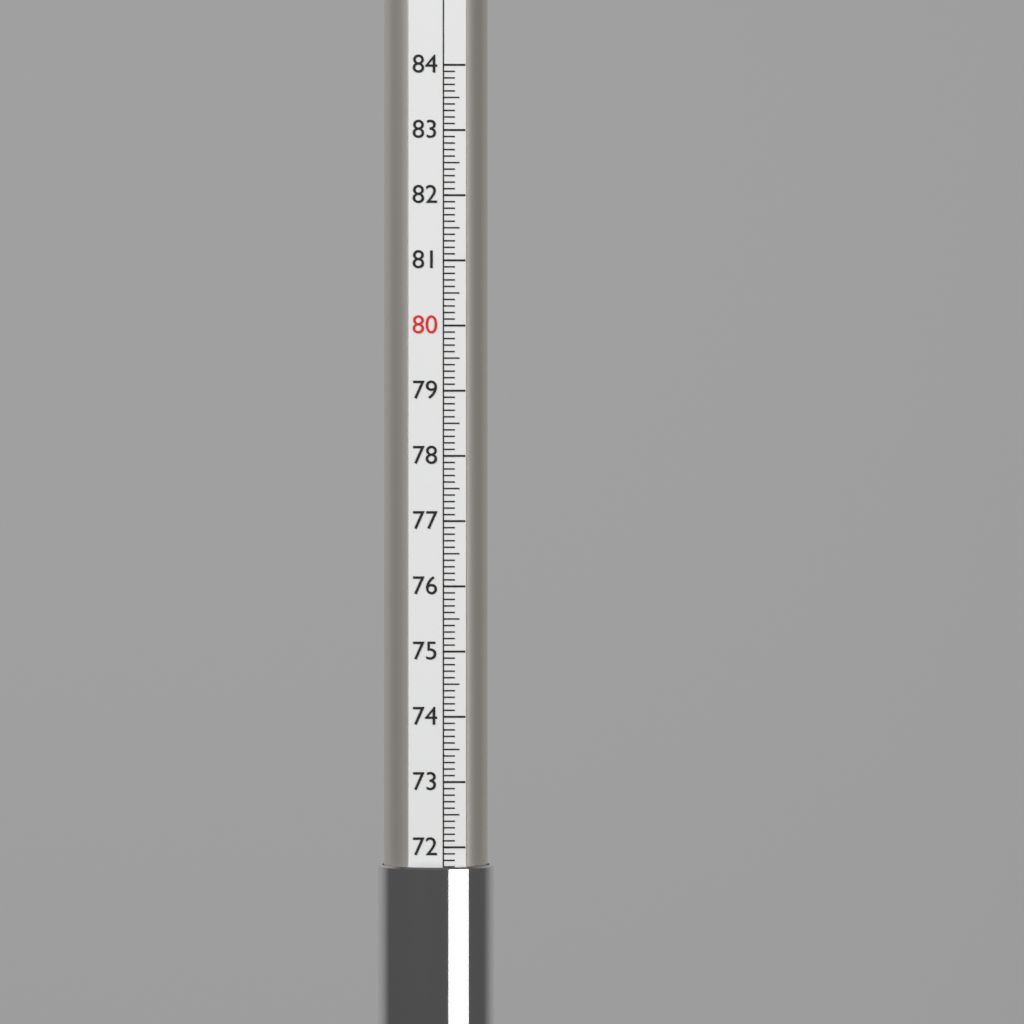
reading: 71.7 (no unit)
